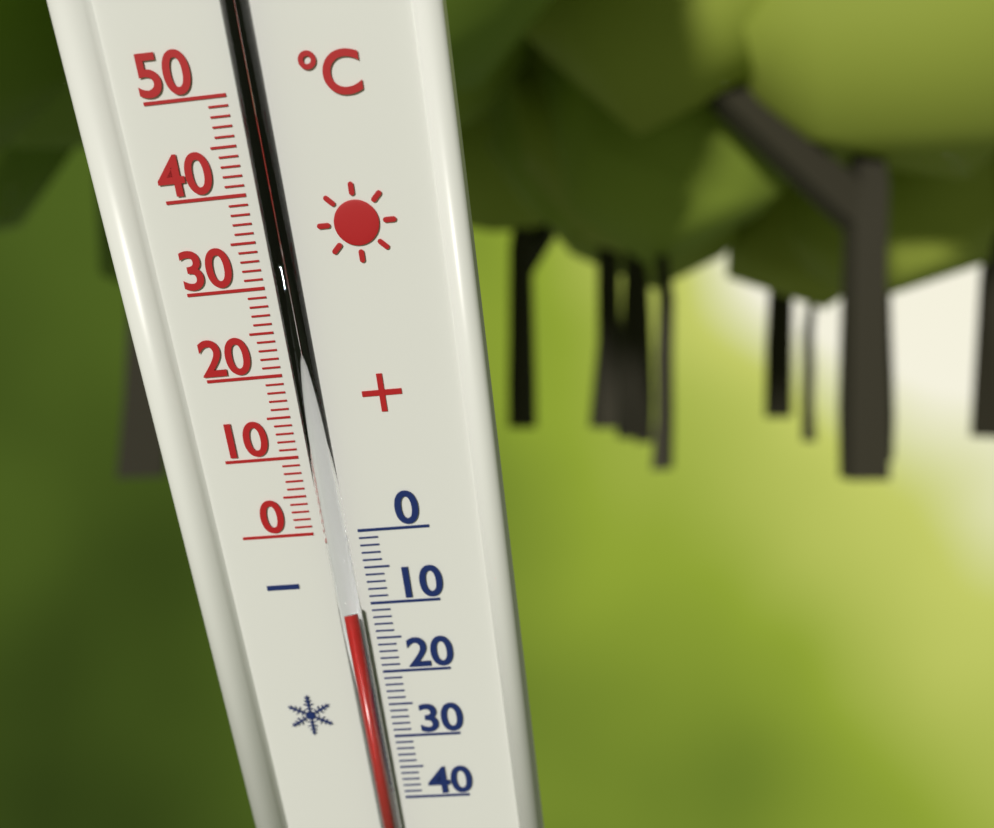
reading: -10 °C
